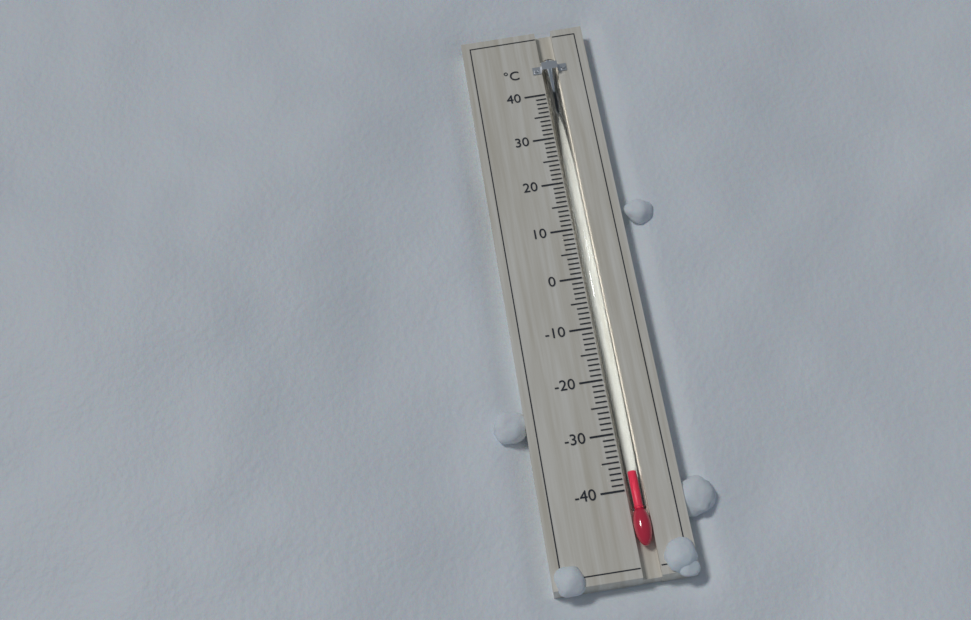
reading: -37 °C
